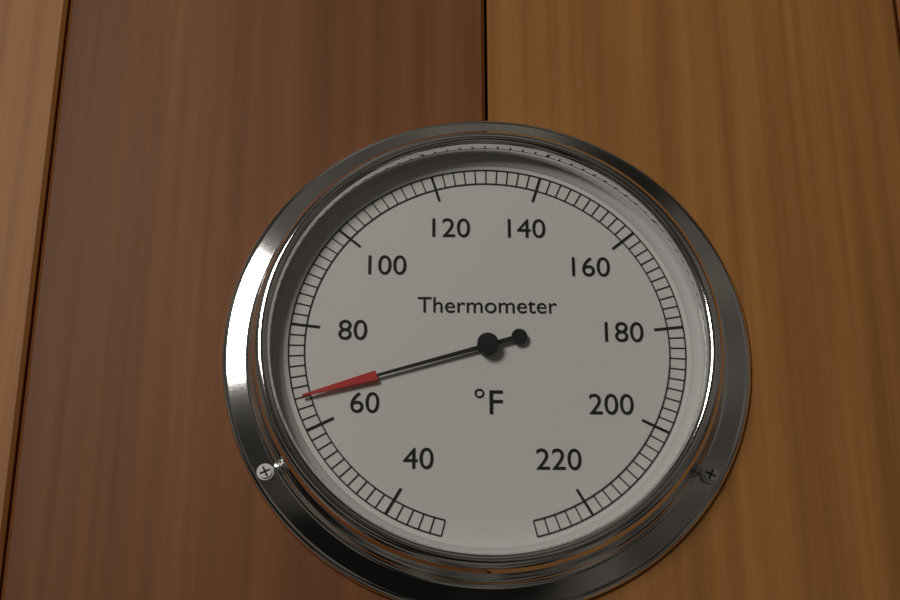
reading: 66 °F
